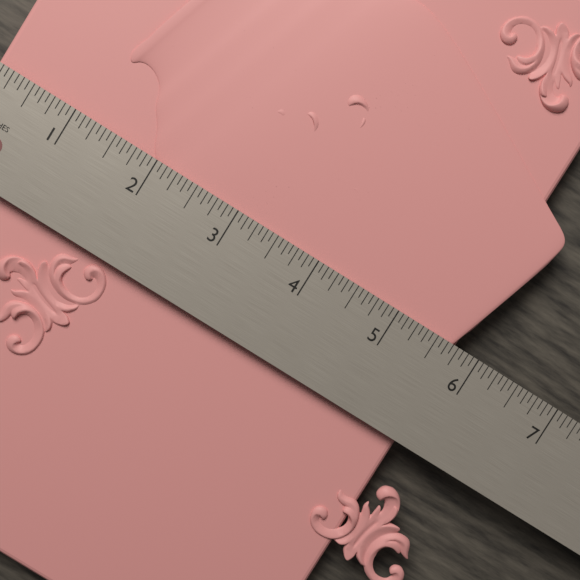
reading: 5.7500 in
